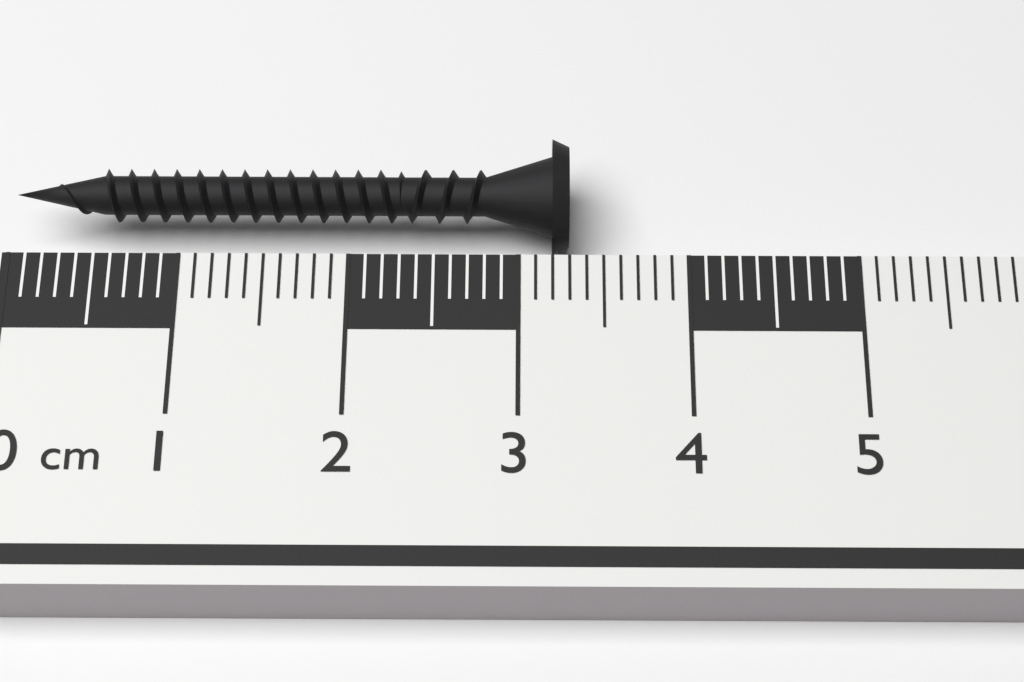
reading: 3.3 cm
